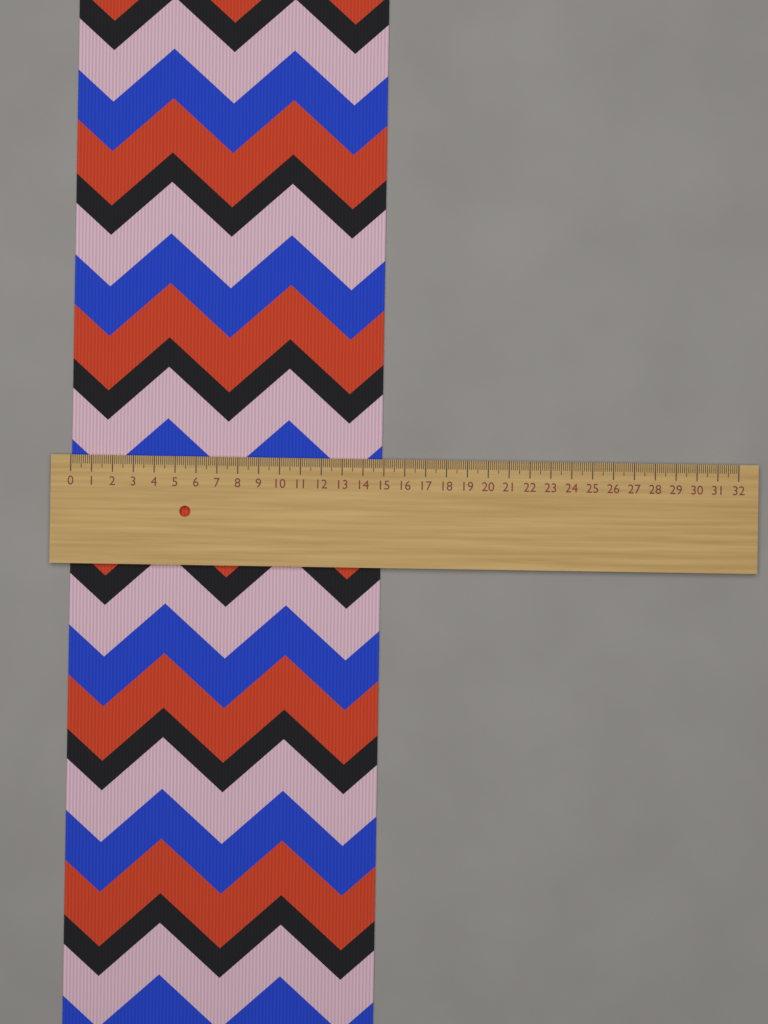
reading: 14.9 (no unit)
